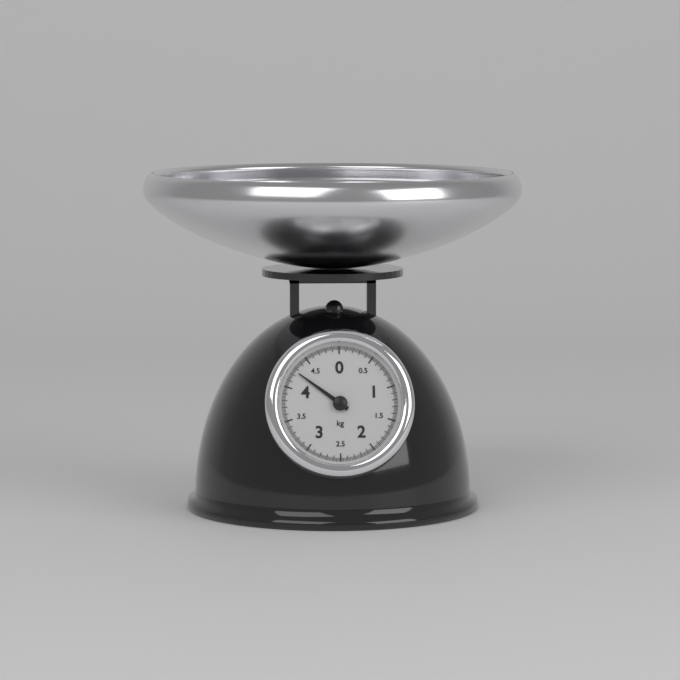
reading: 4.26 kg
